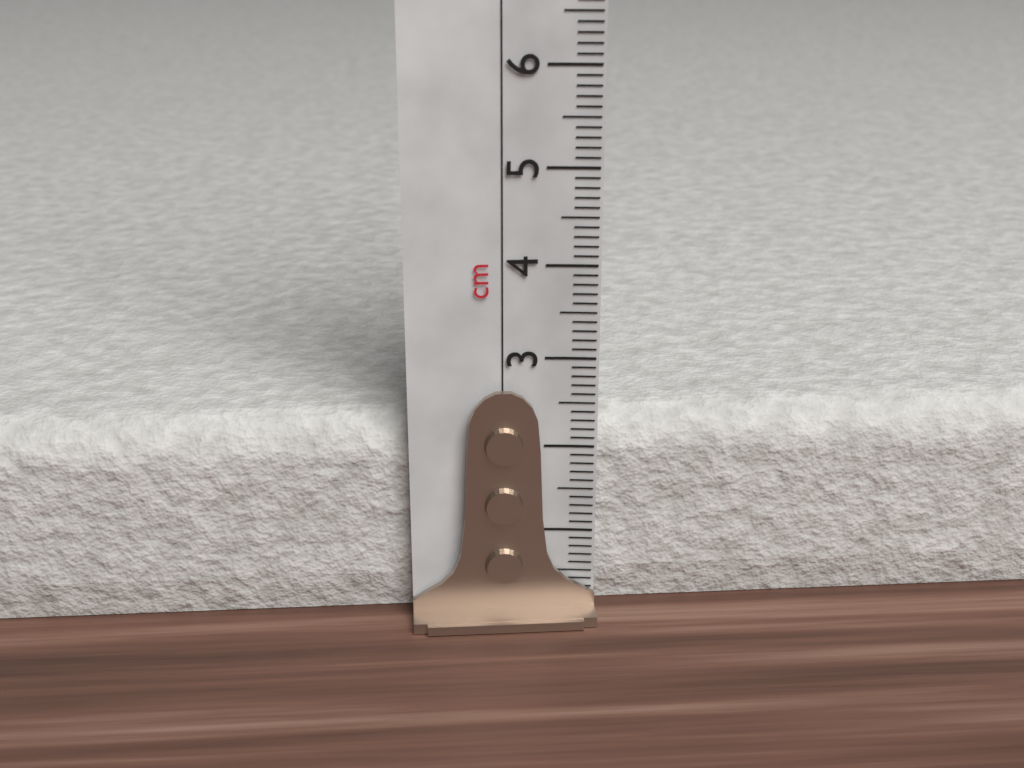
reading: 2.3 cm
